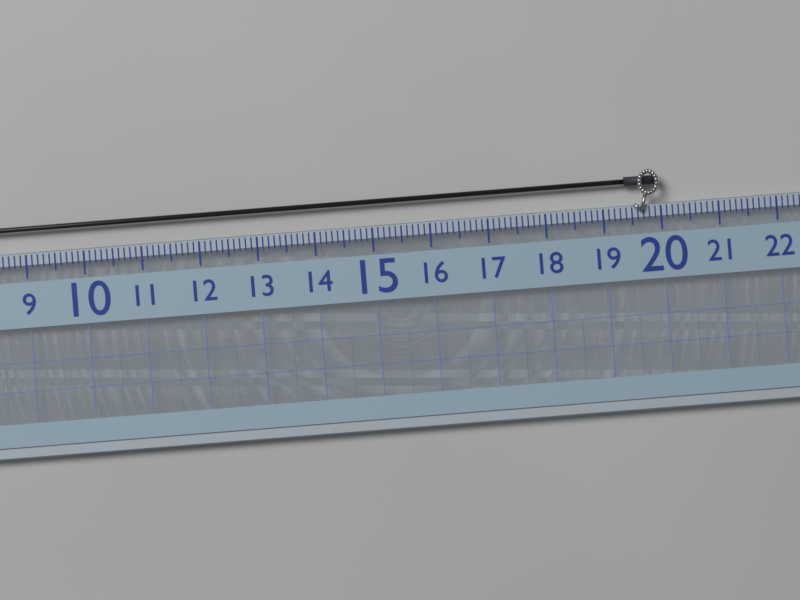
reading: 20.0 (no unit)
